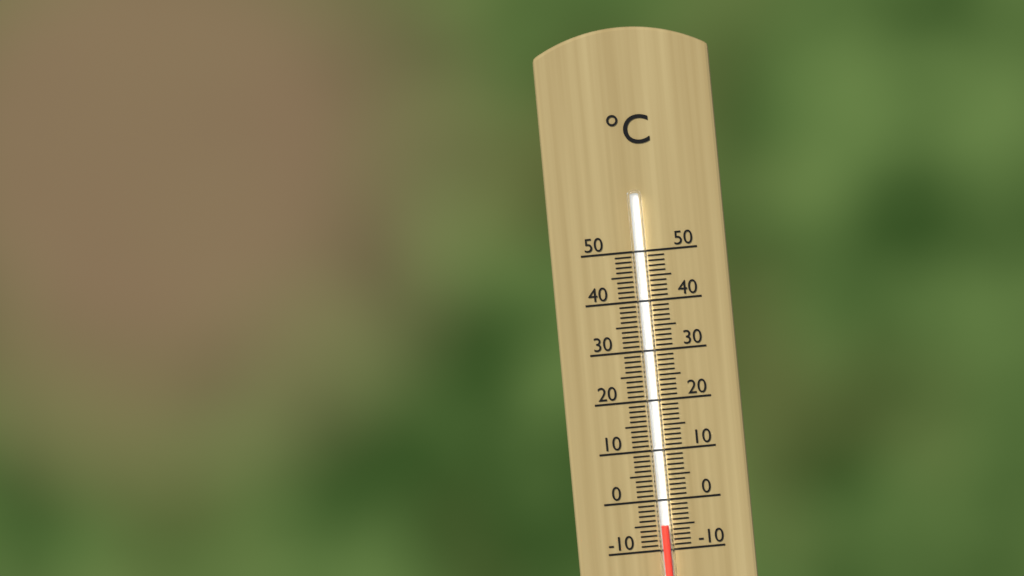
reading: -5 °C
